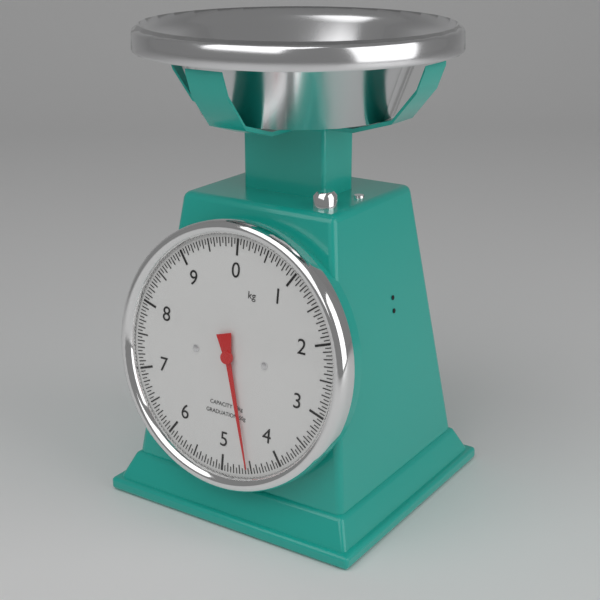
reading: 4.55 kg
